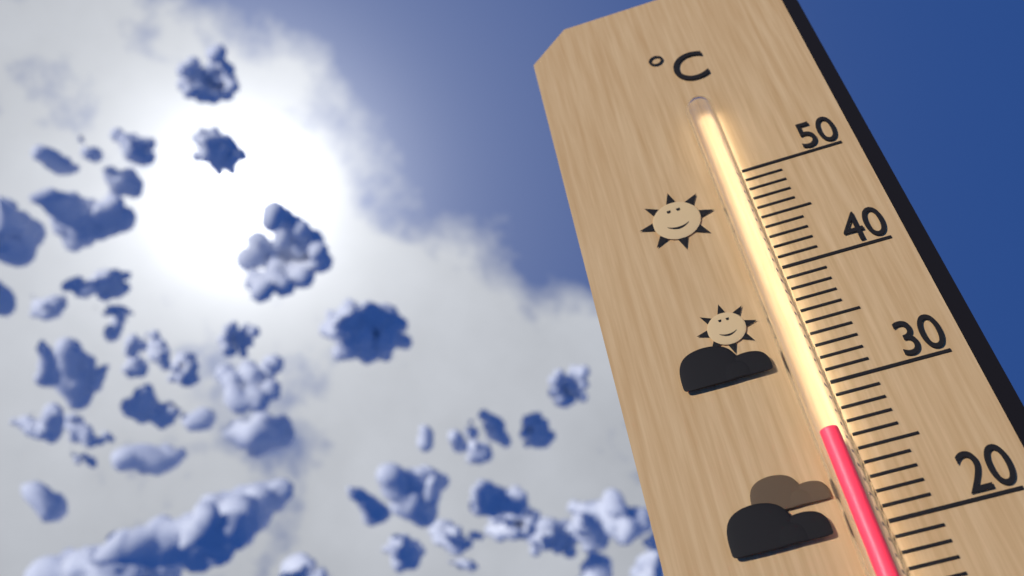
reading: 26 °C
